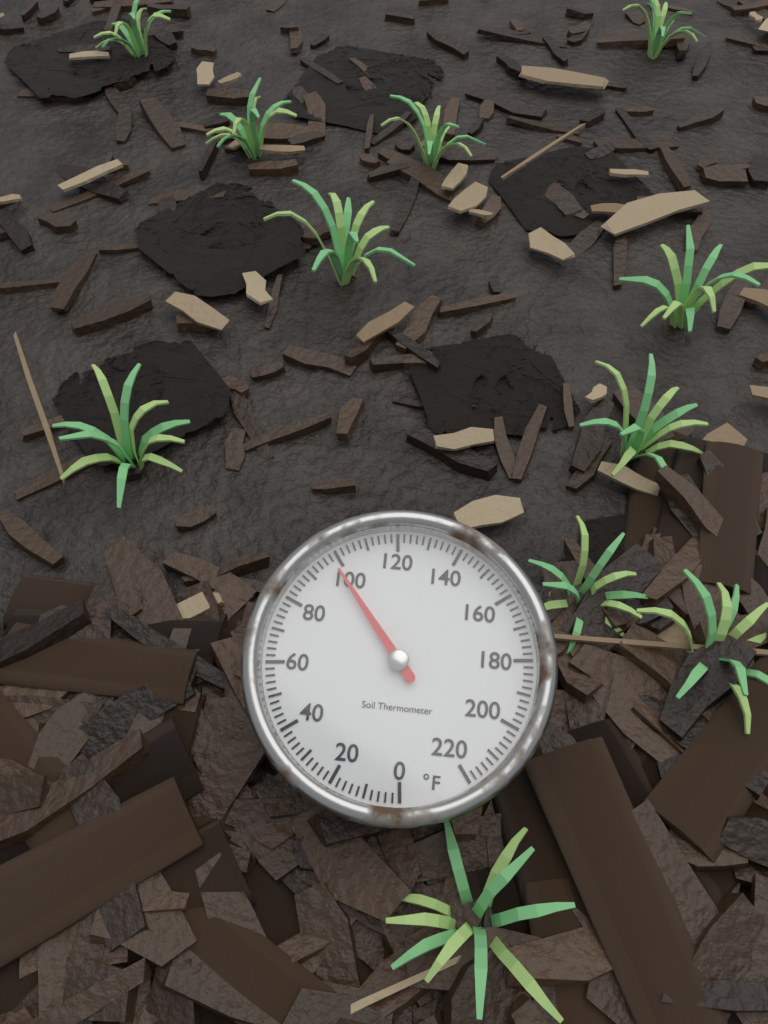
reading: 98 °F
